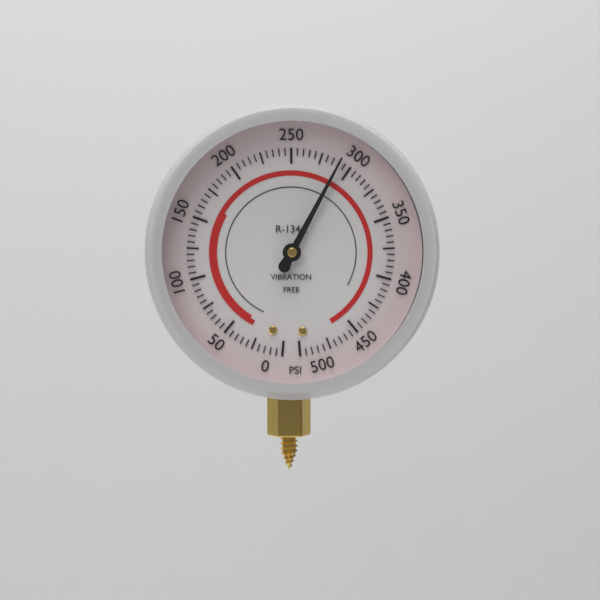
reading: 290 psi
